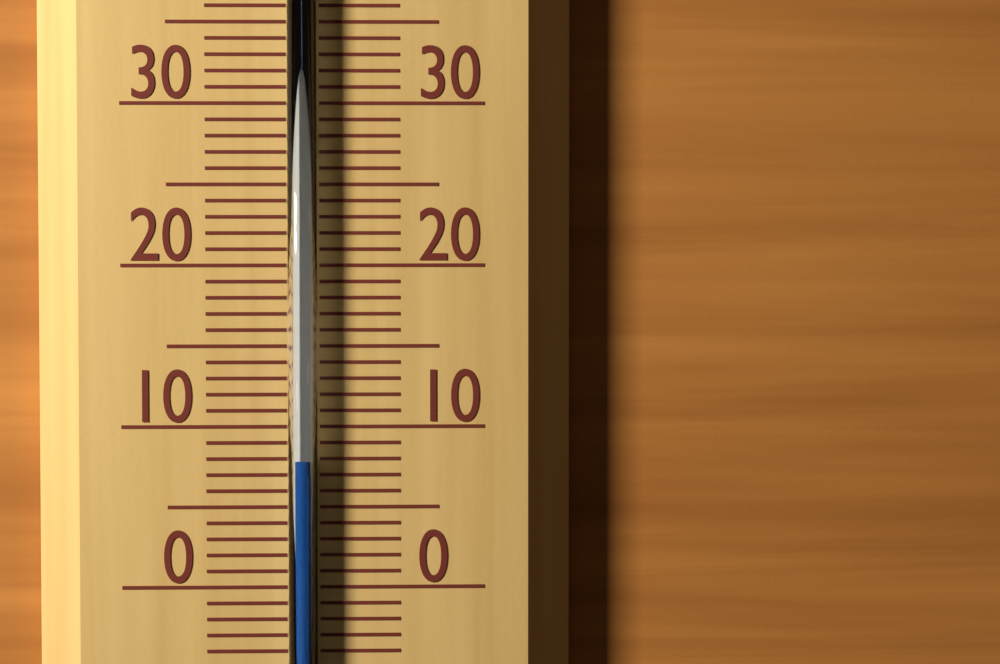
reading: 8 °C
